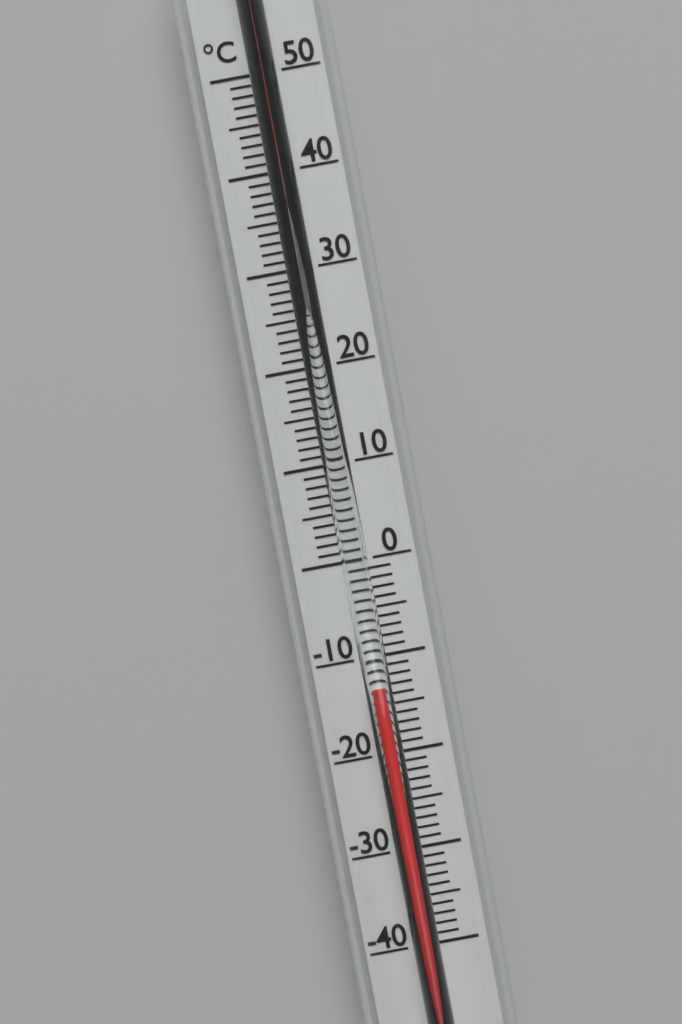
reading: -13 °C
